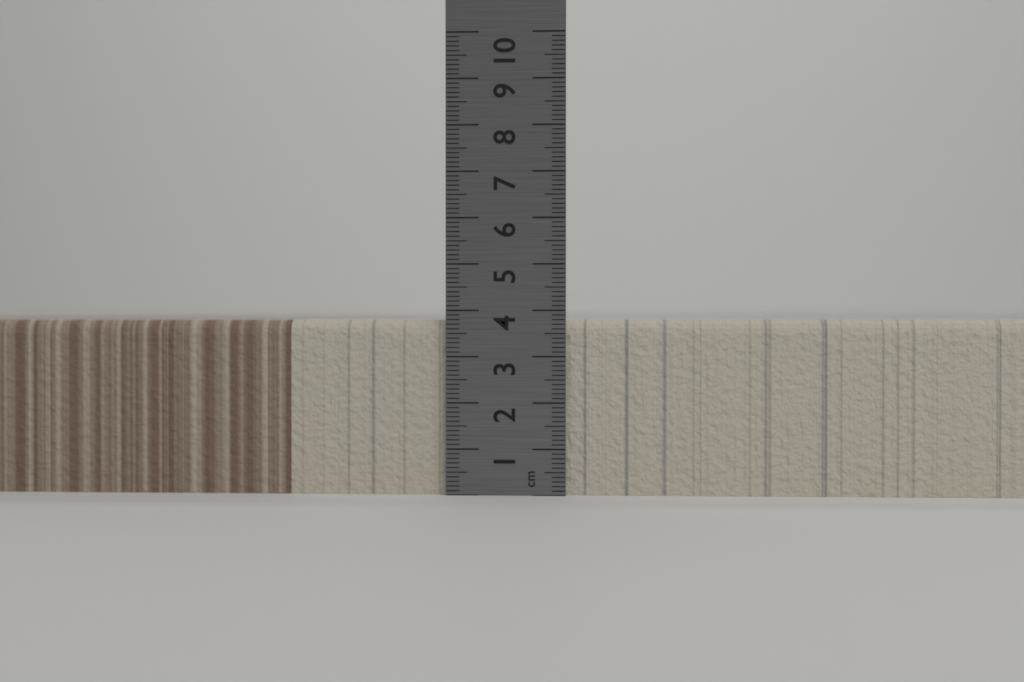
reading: 3.8 cm
